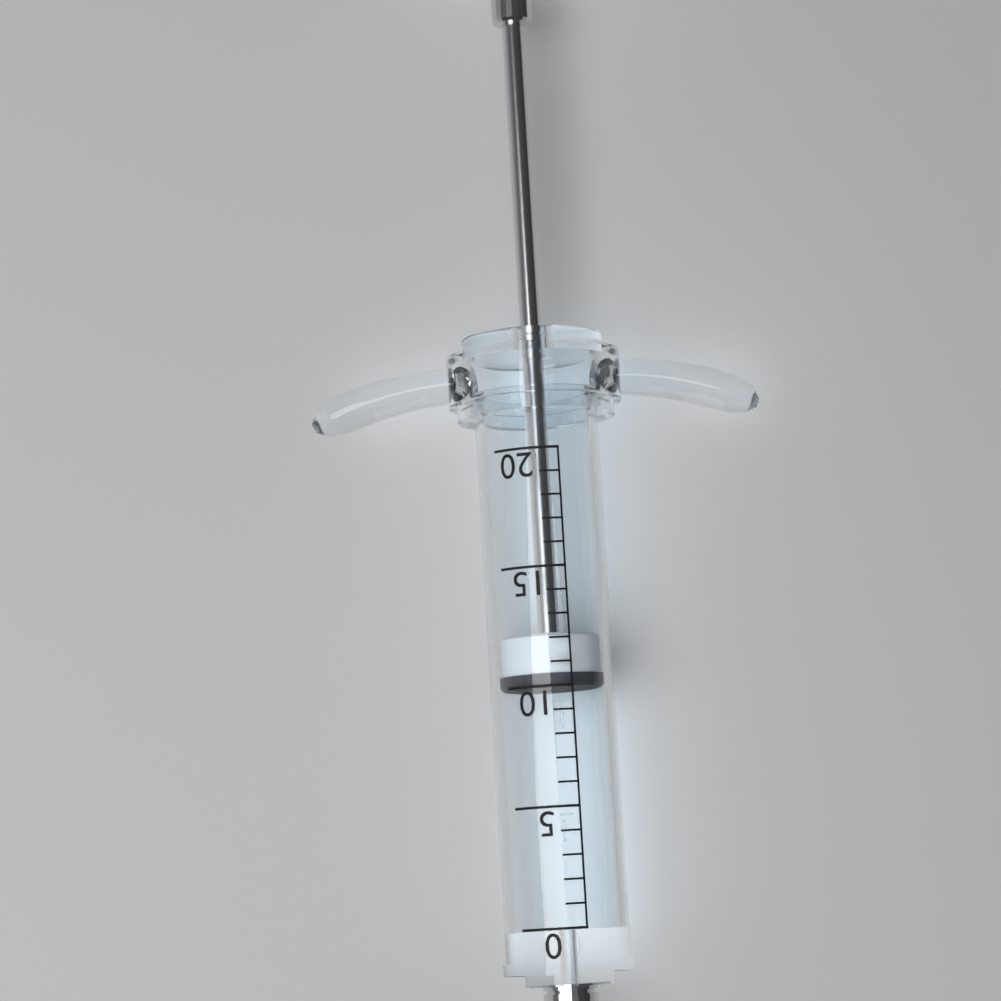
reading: 10 (no unit)
